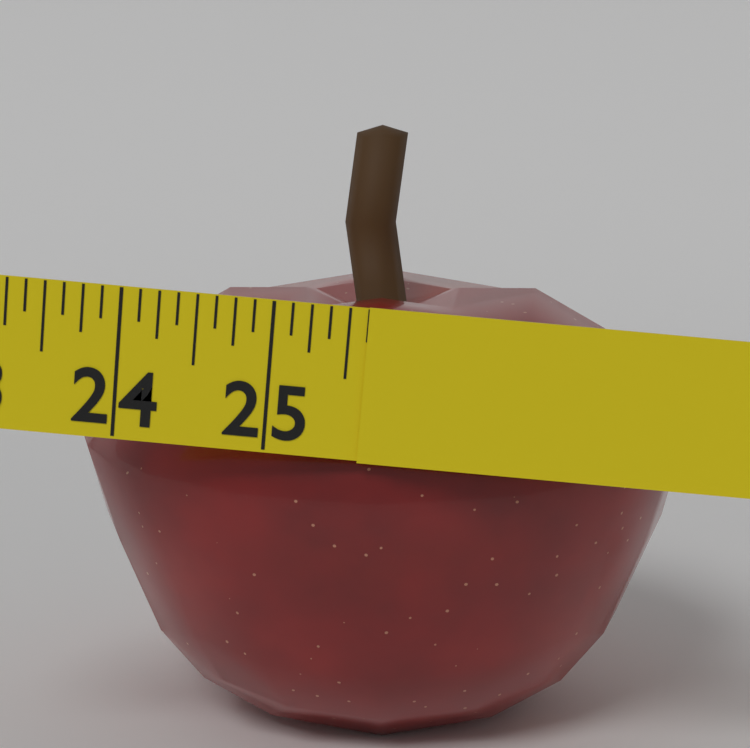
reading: 25.625 in
